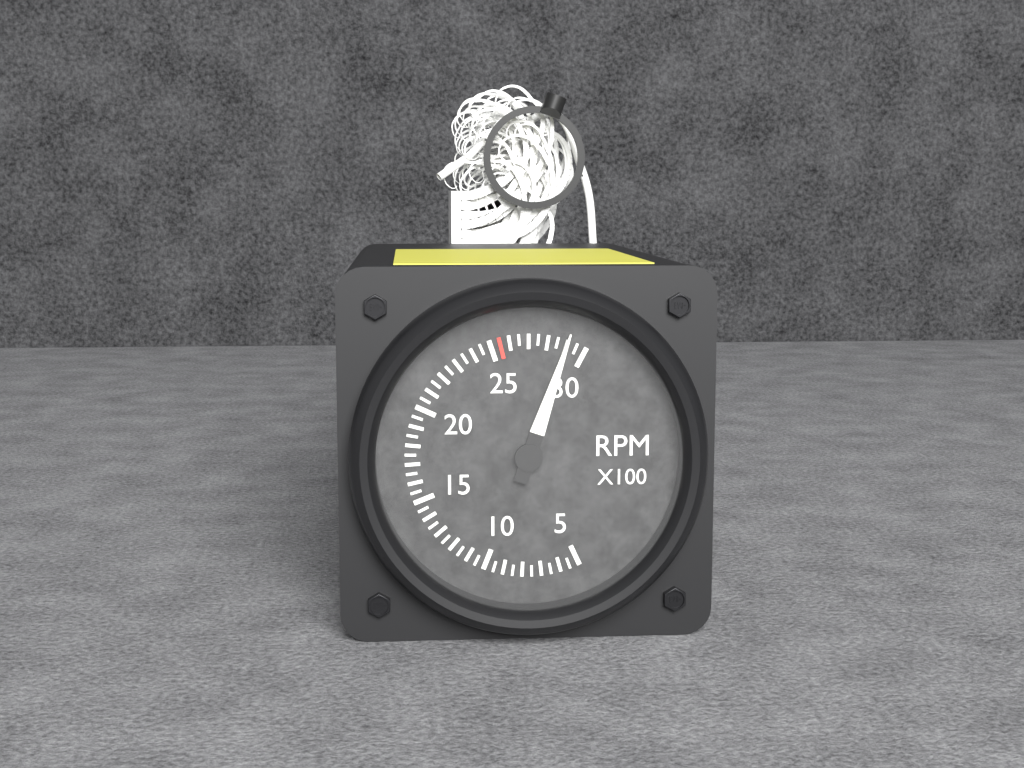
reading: 2900 RPM
